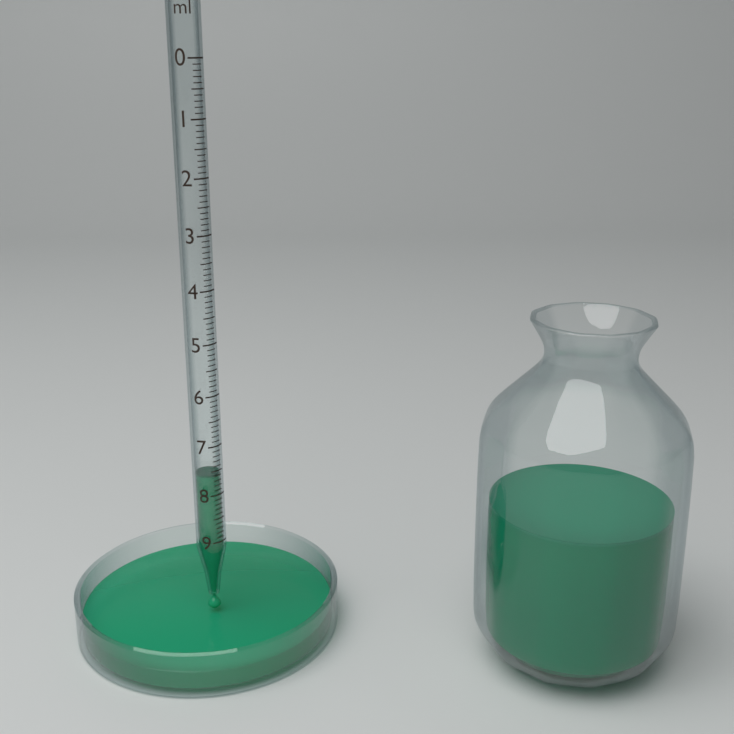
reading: 7.6 ml
